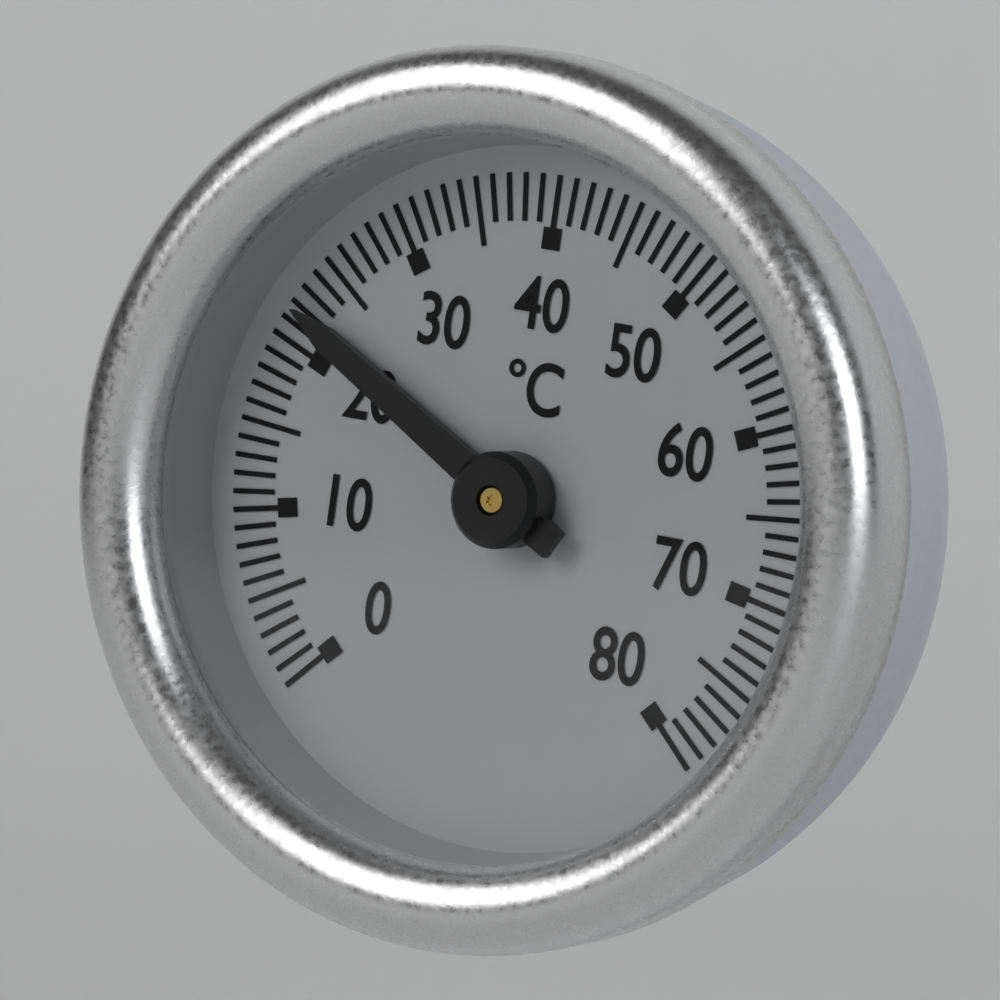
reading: 22 °C
